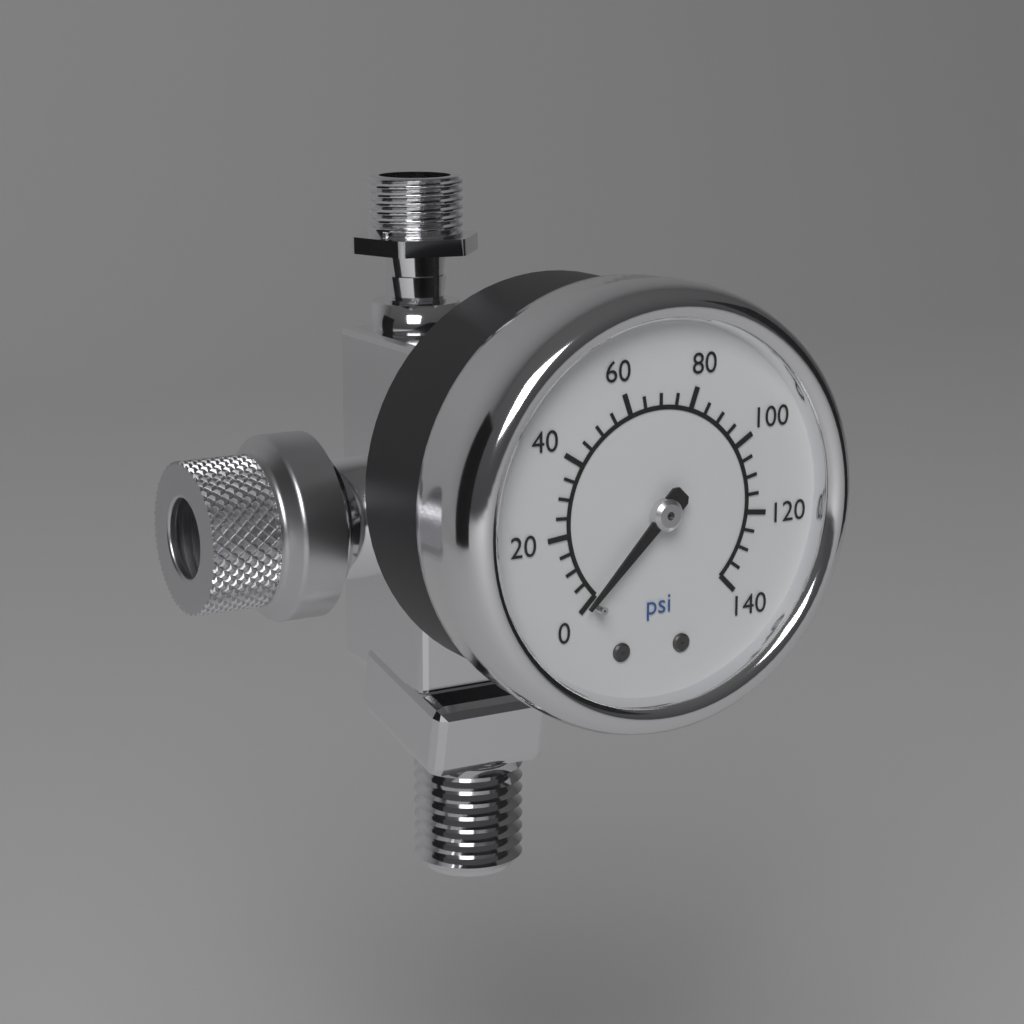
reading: 0 psi
